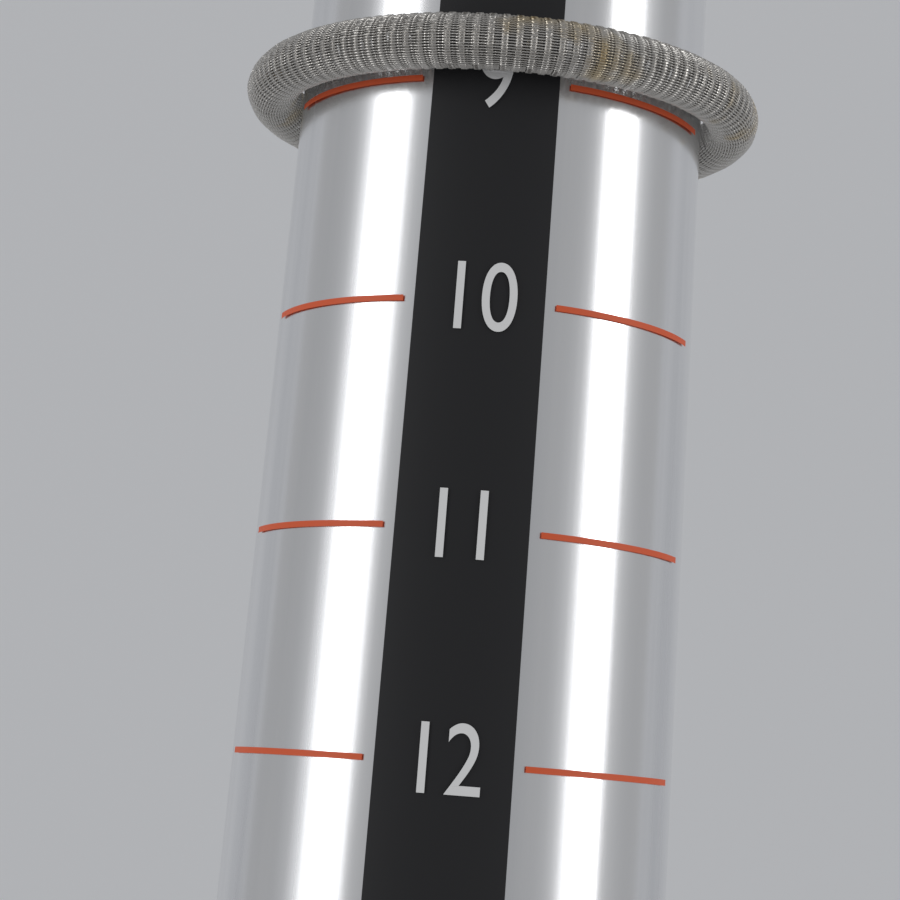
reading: 9 (no unit)
